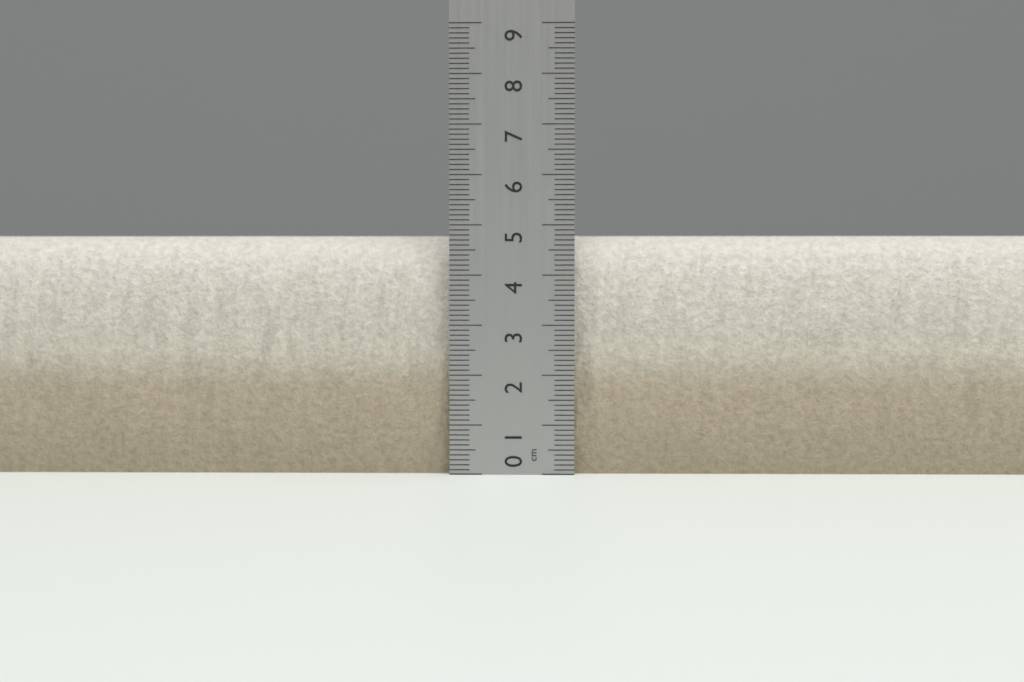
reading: 4.8 cm
